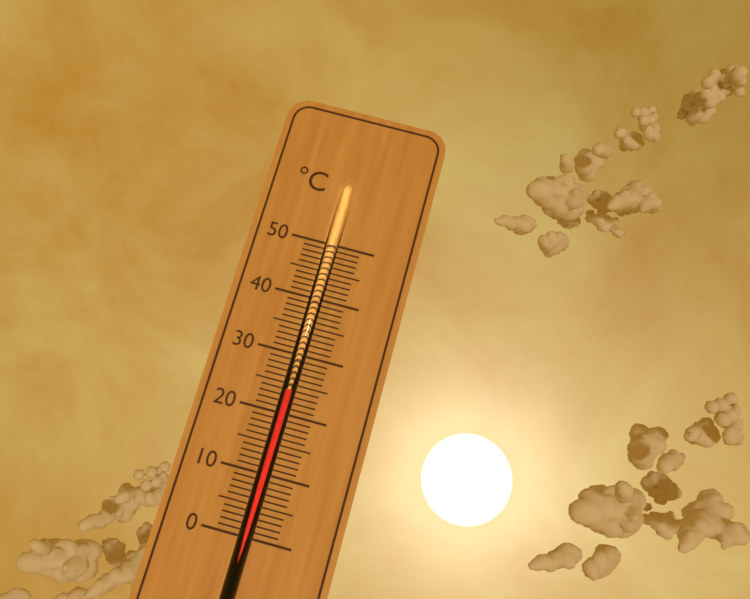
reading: 24 °C
